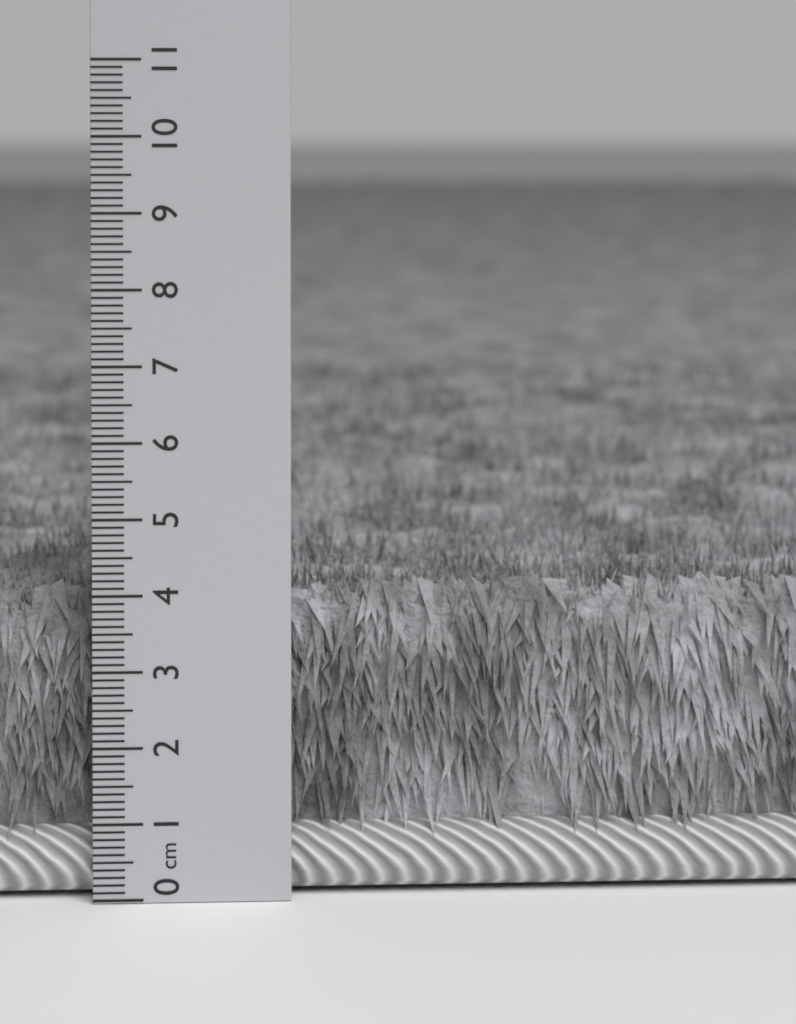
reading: 4.2 cm
